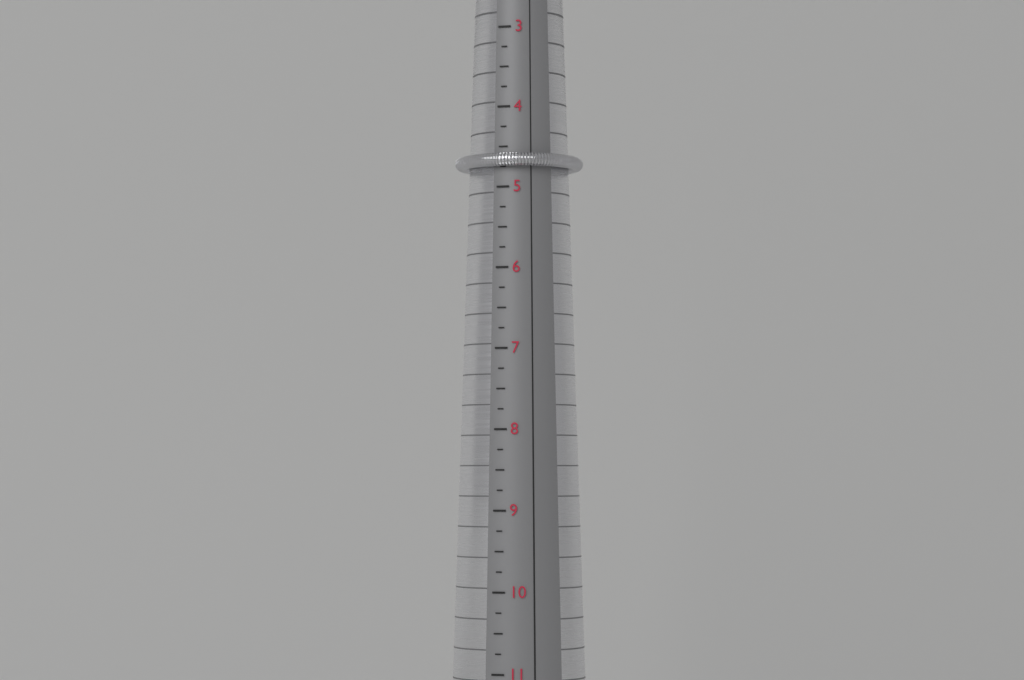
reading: 4.75 (no unit)
